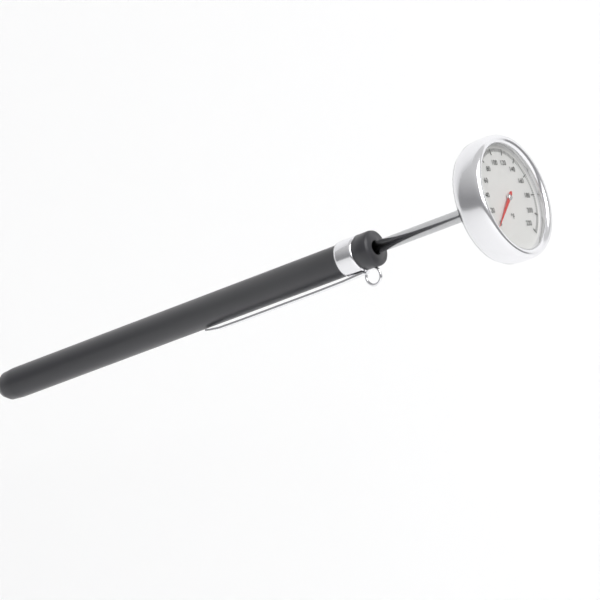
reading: 2 °F
